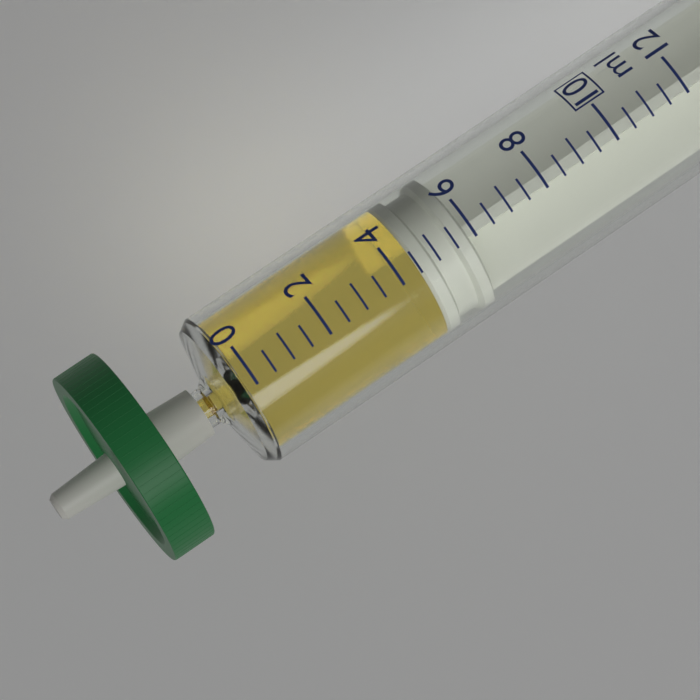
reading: 4.5 ml
